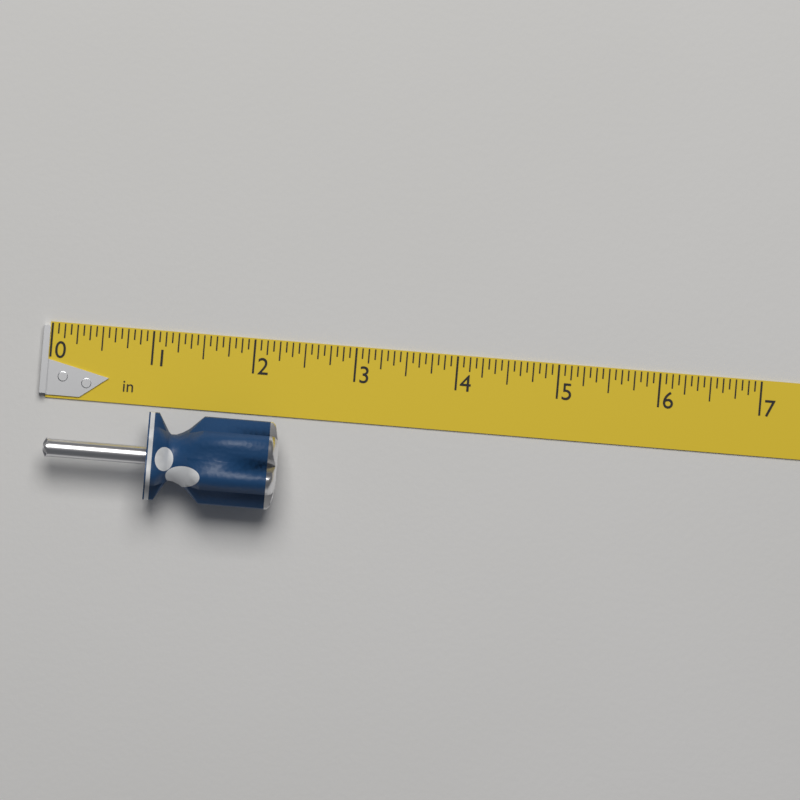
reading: 2.3125 in
